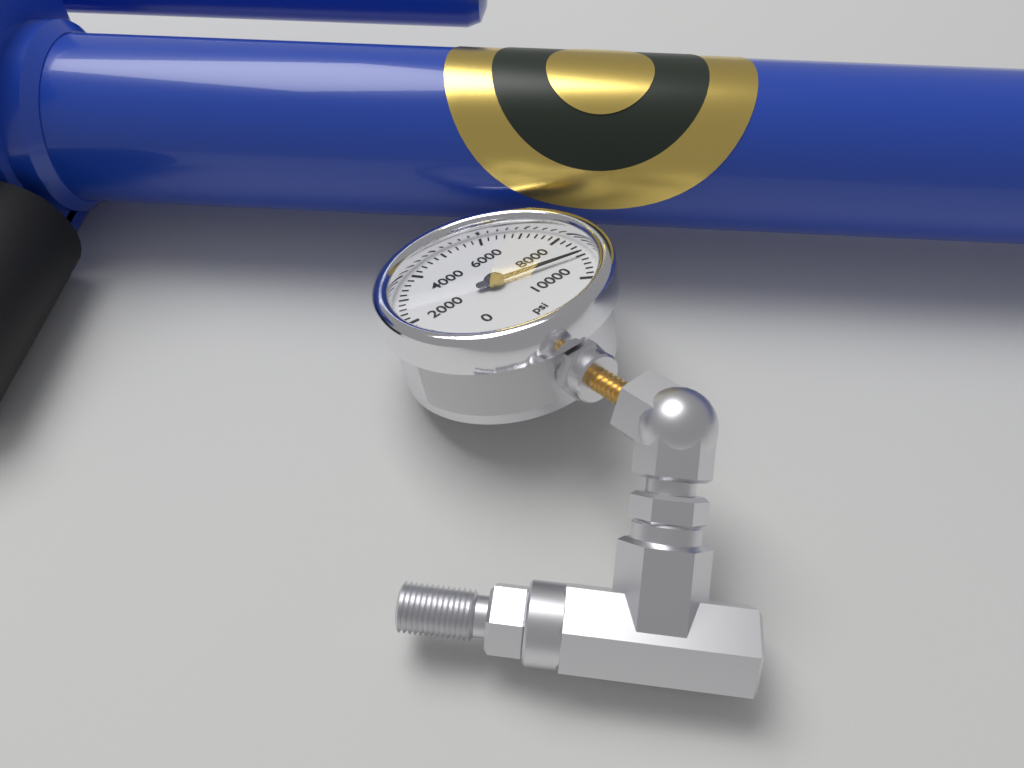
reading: 9000 psi
